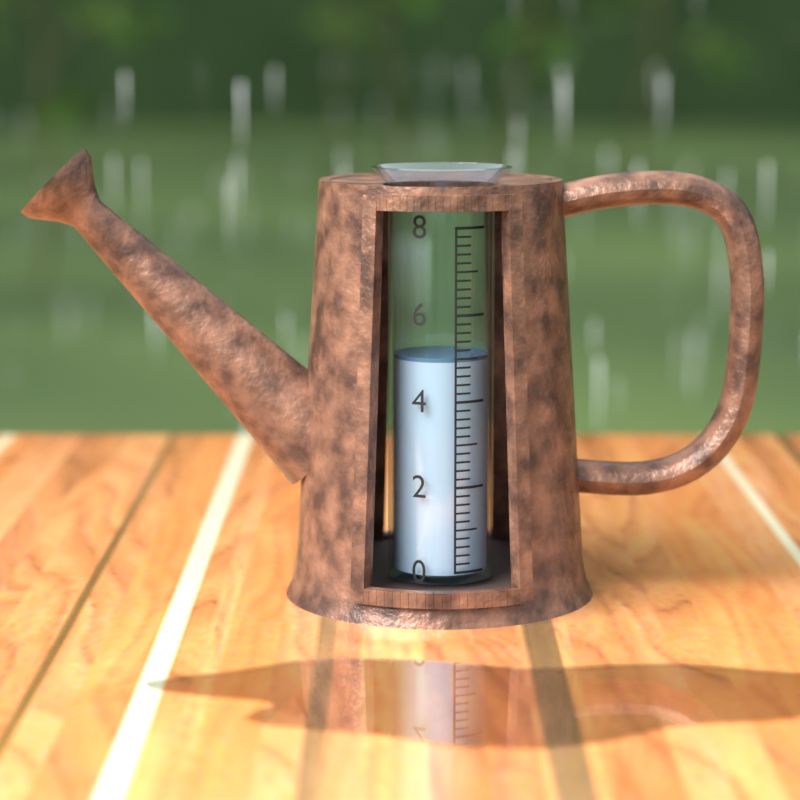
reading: 5.0 (no unit)
